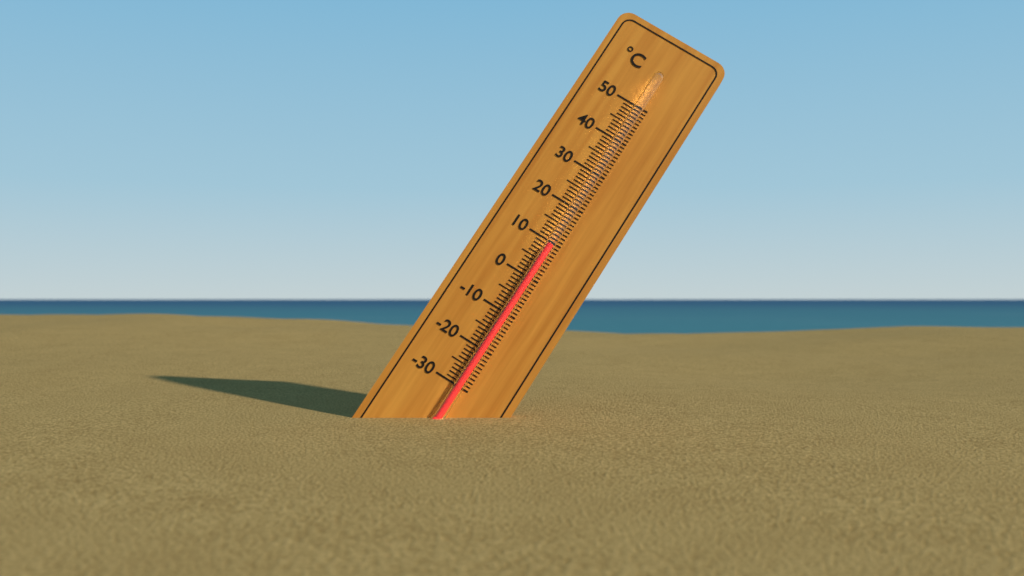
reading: 9 °C
